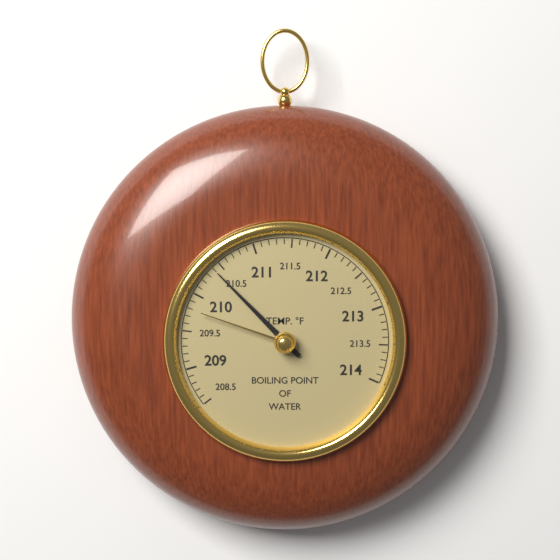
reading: 210.4 °F
